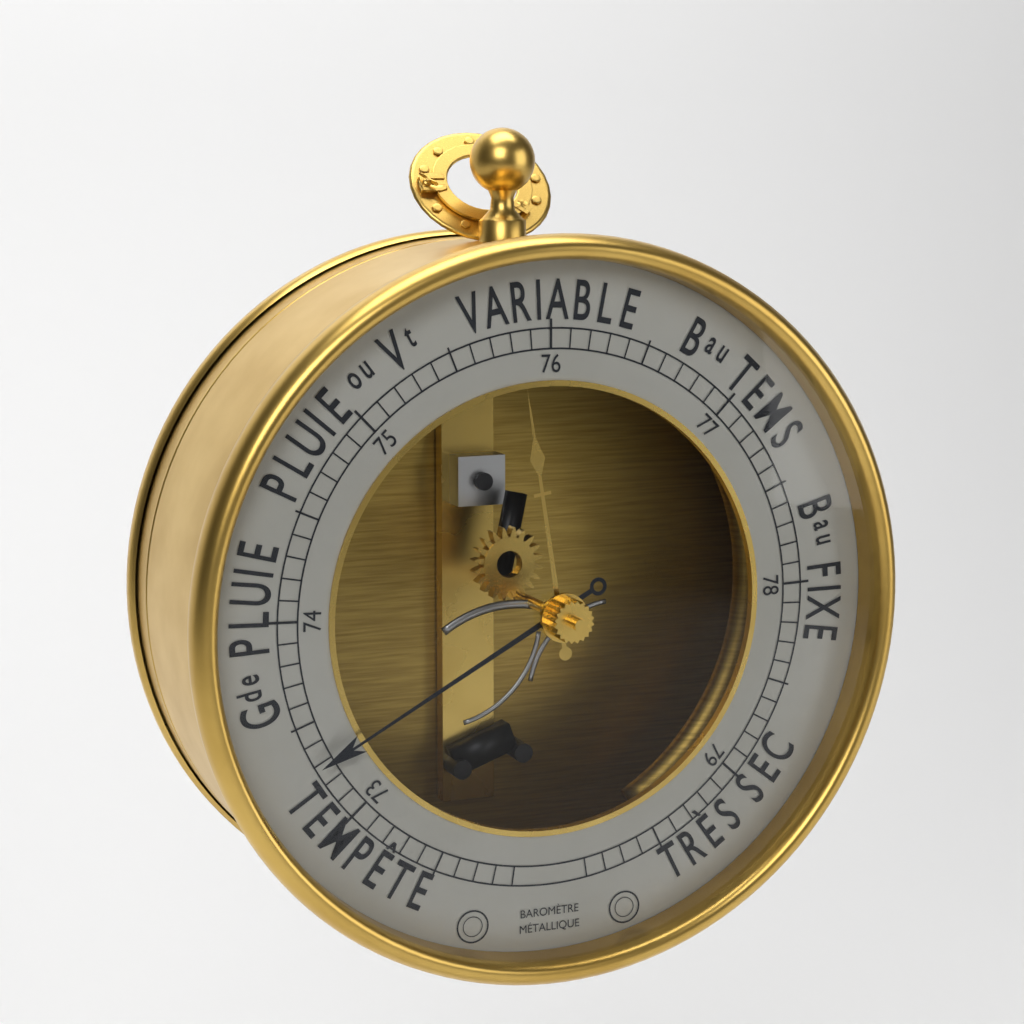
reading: 73.3 (no unit)
